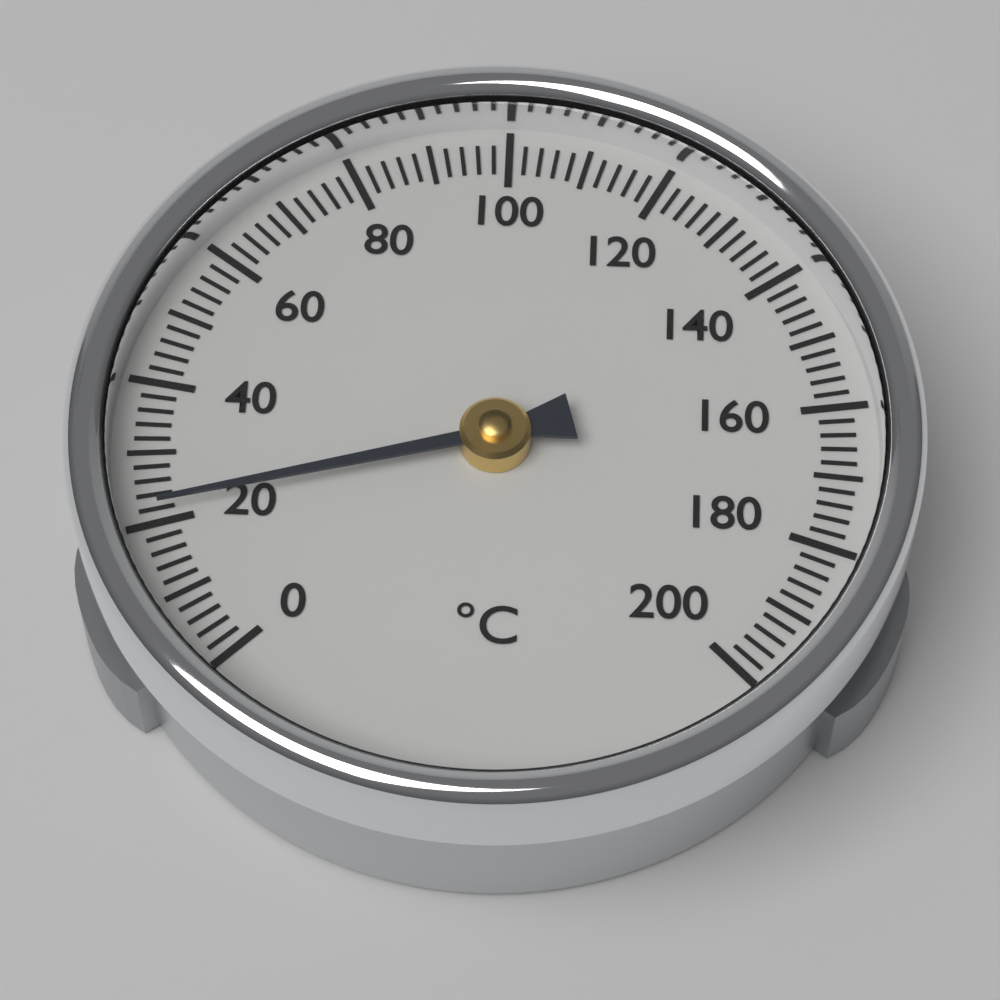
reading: 22 °C
